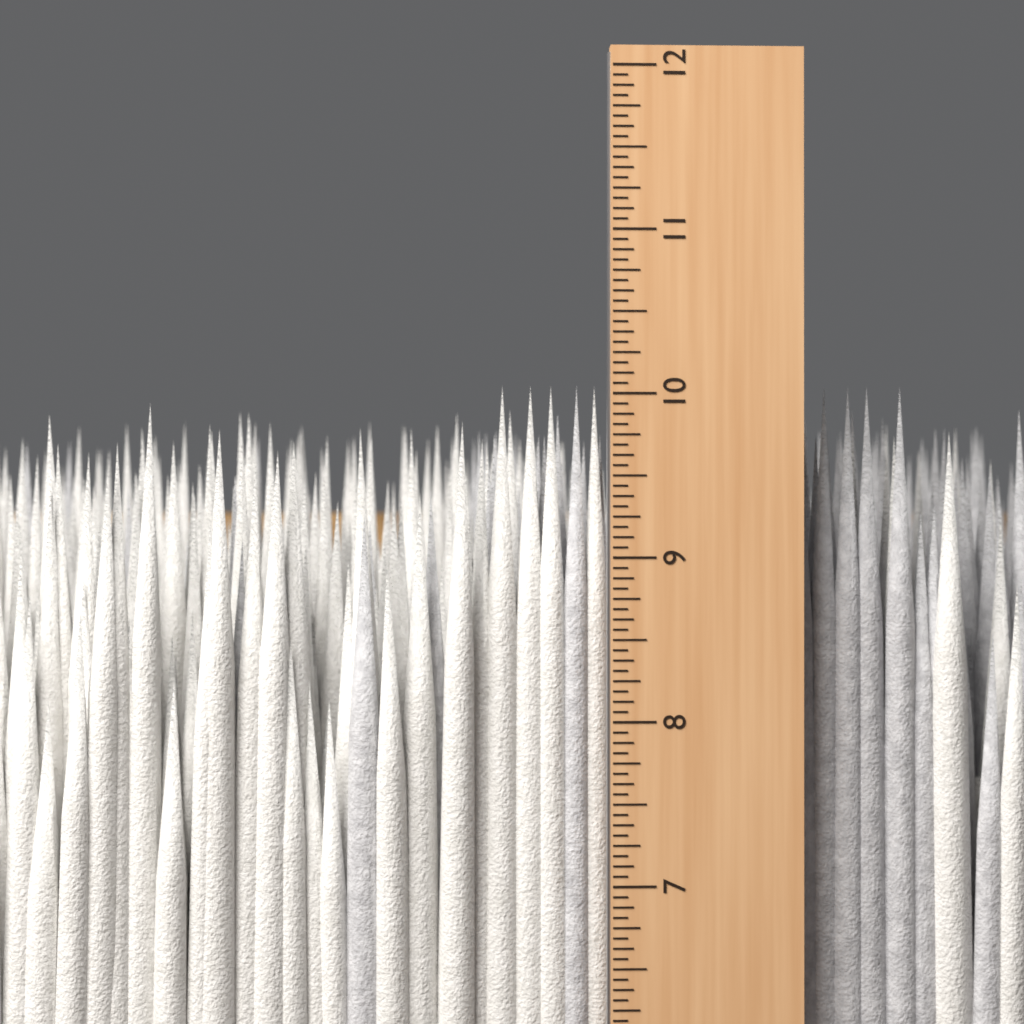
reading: 10.0625 in
